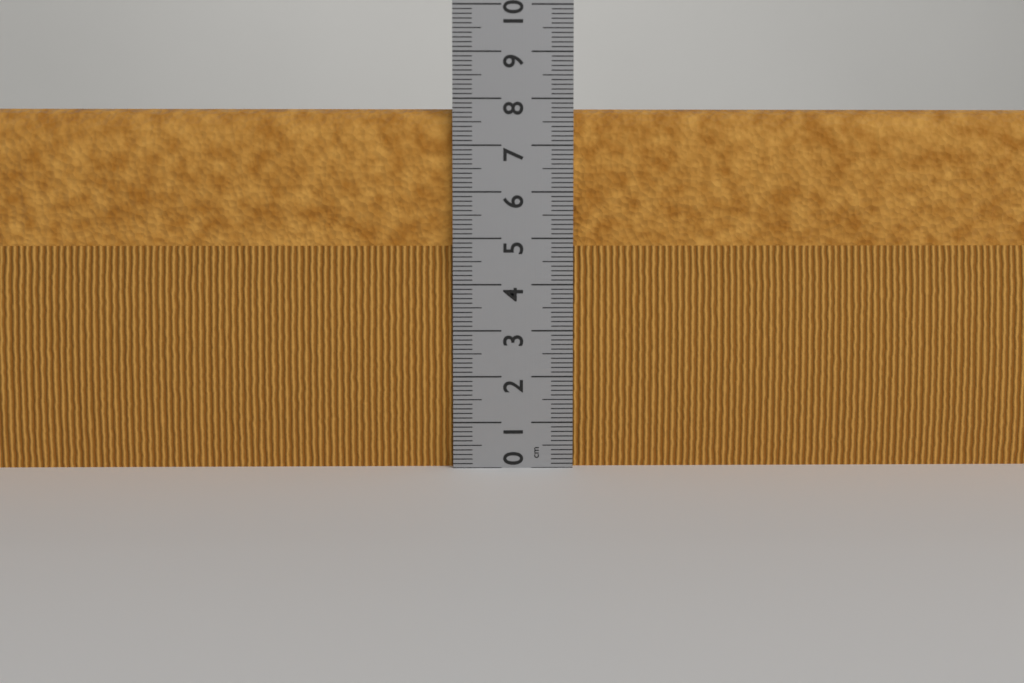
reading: 7.8 cm
